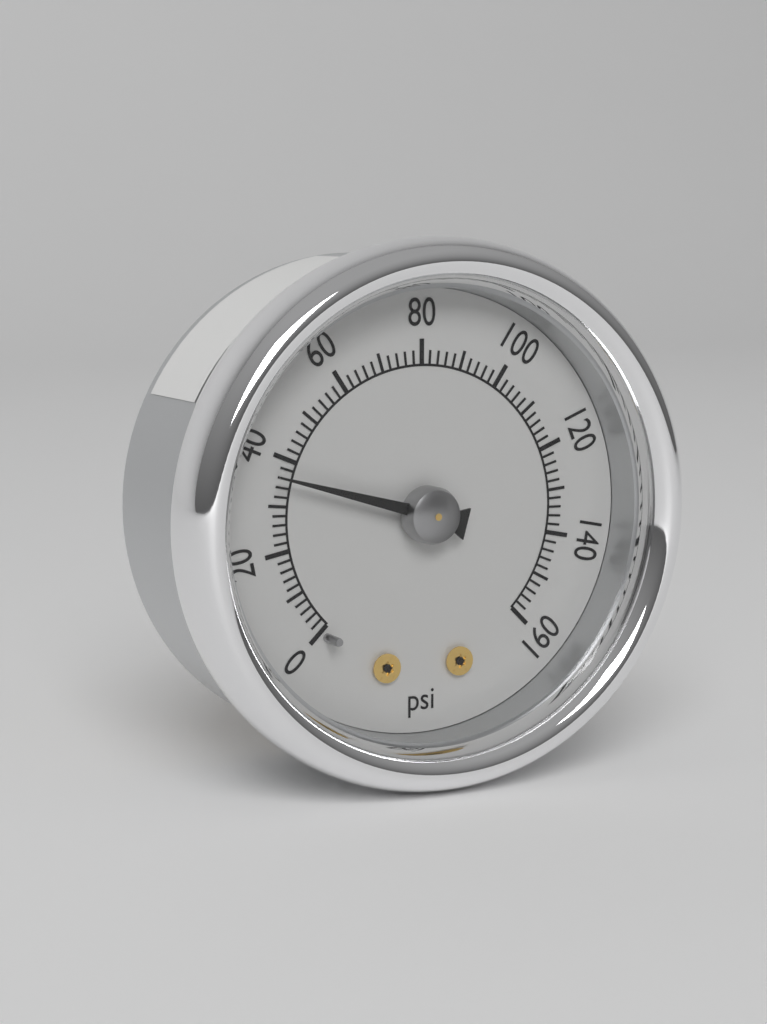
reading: 36 psi
